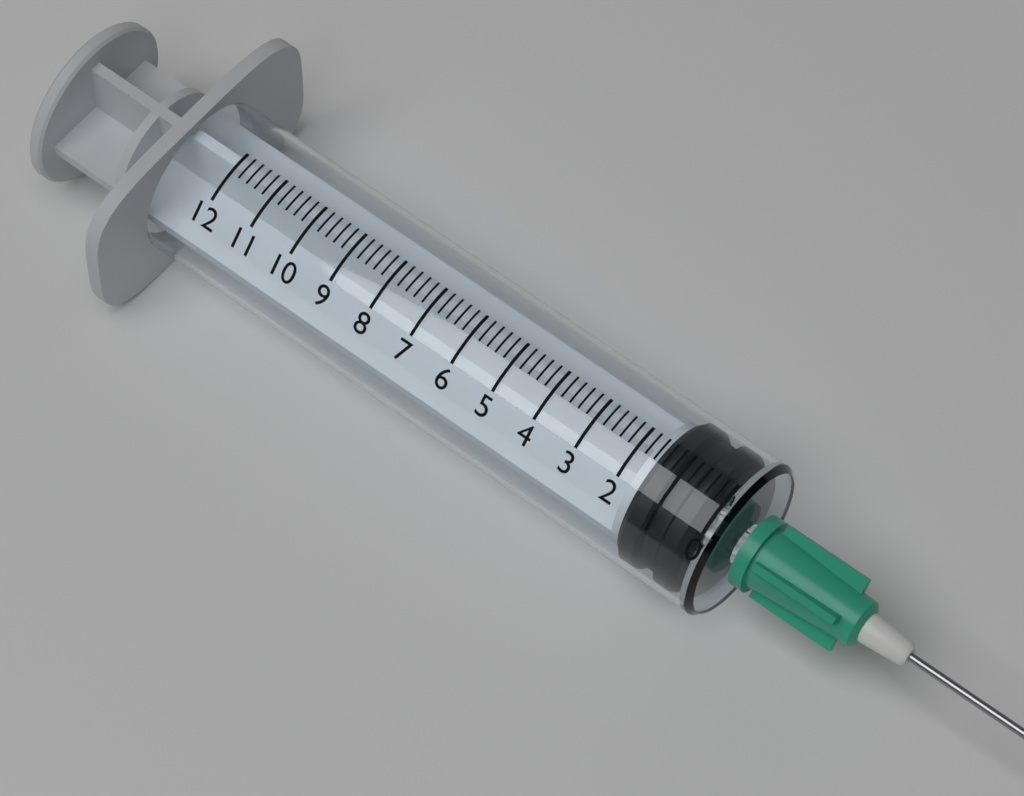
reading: 0.2 (no unit)
